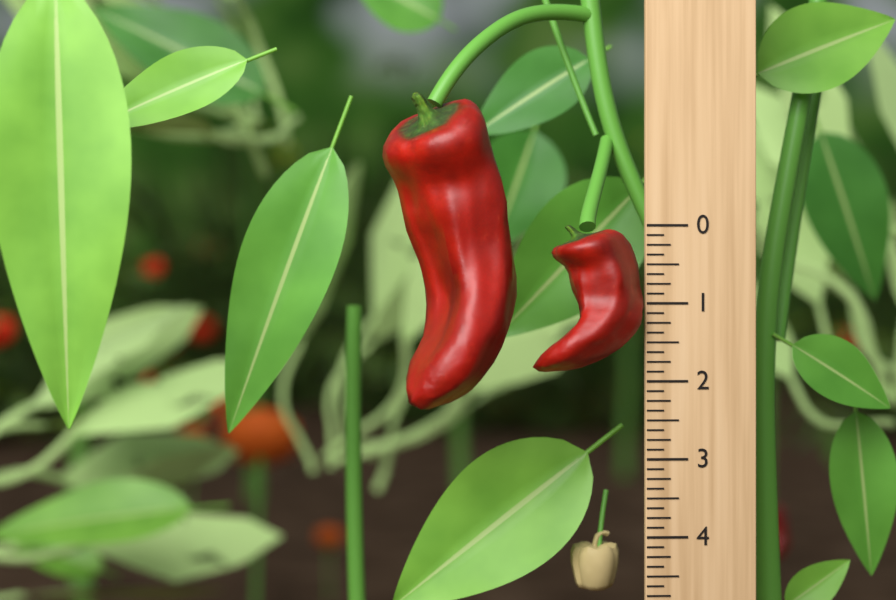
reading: 1.875 (no unit)
